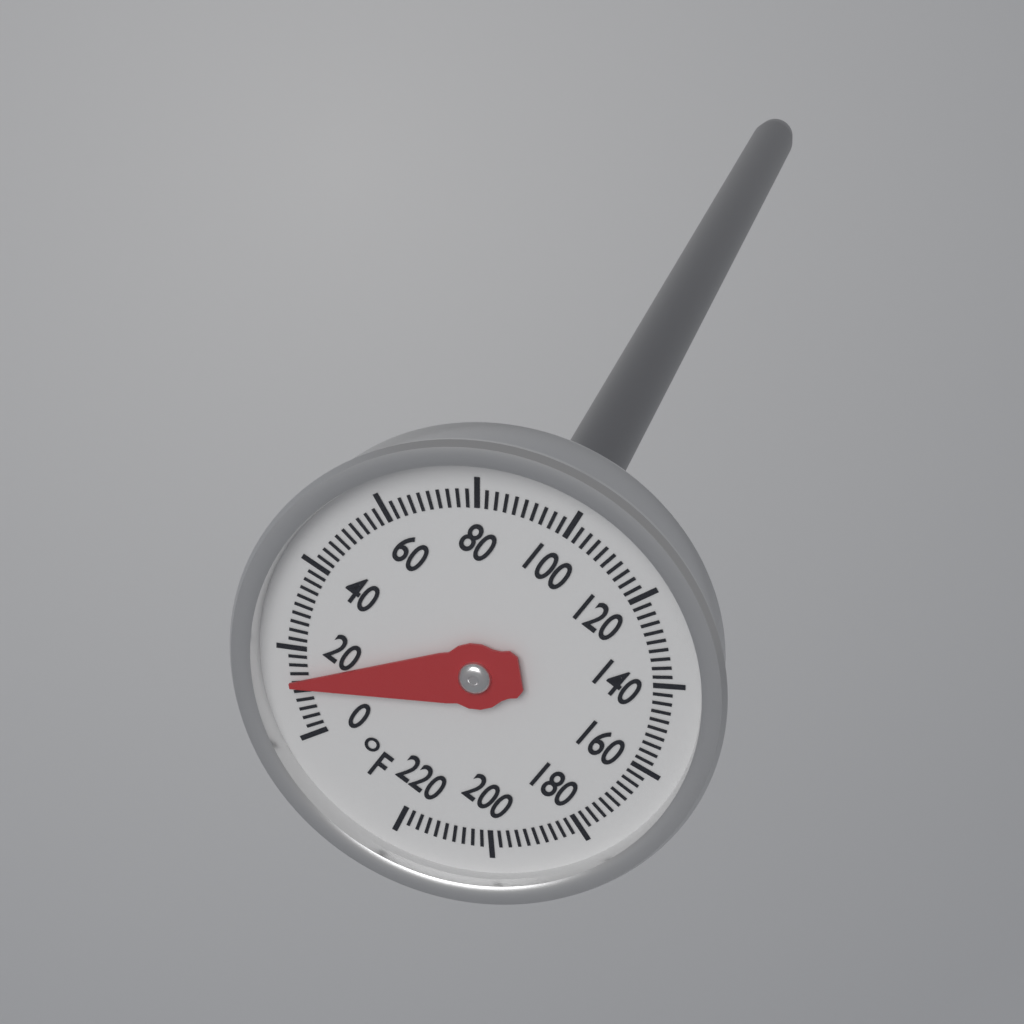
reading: 12 °F
